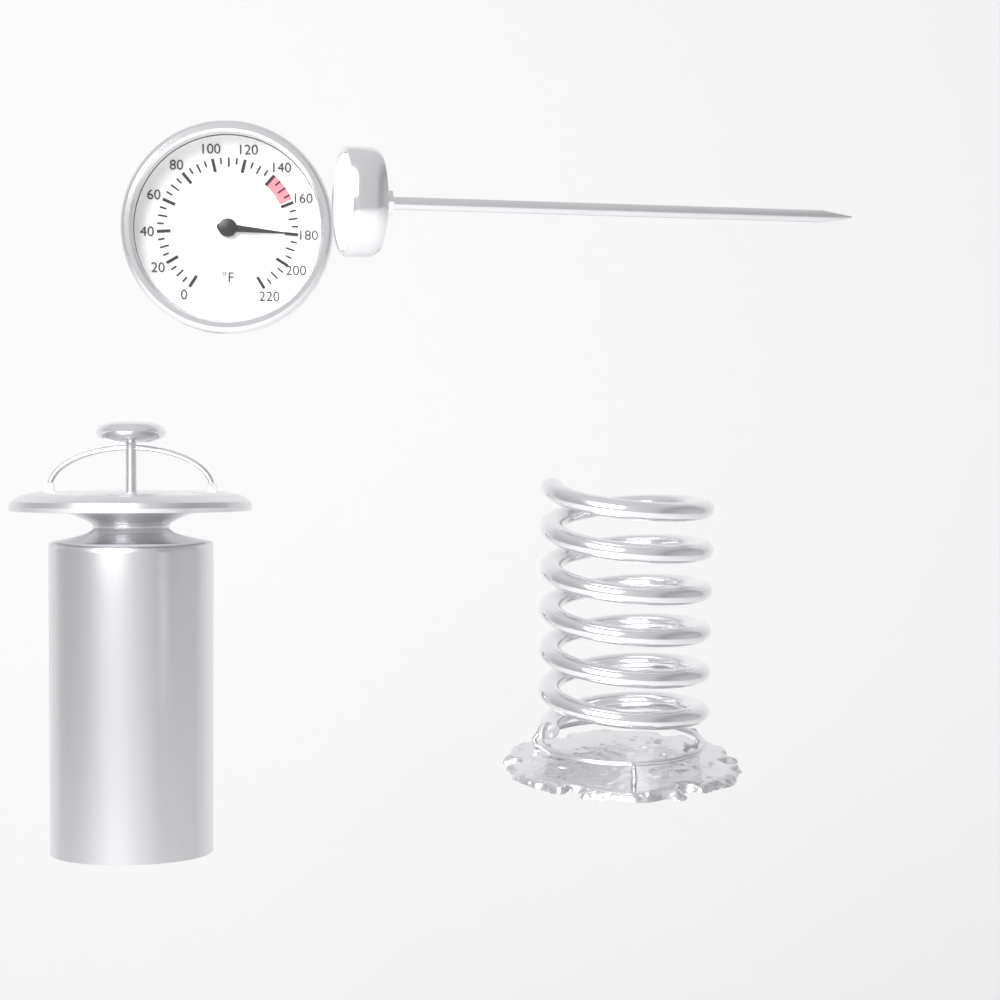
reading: 180 °F
